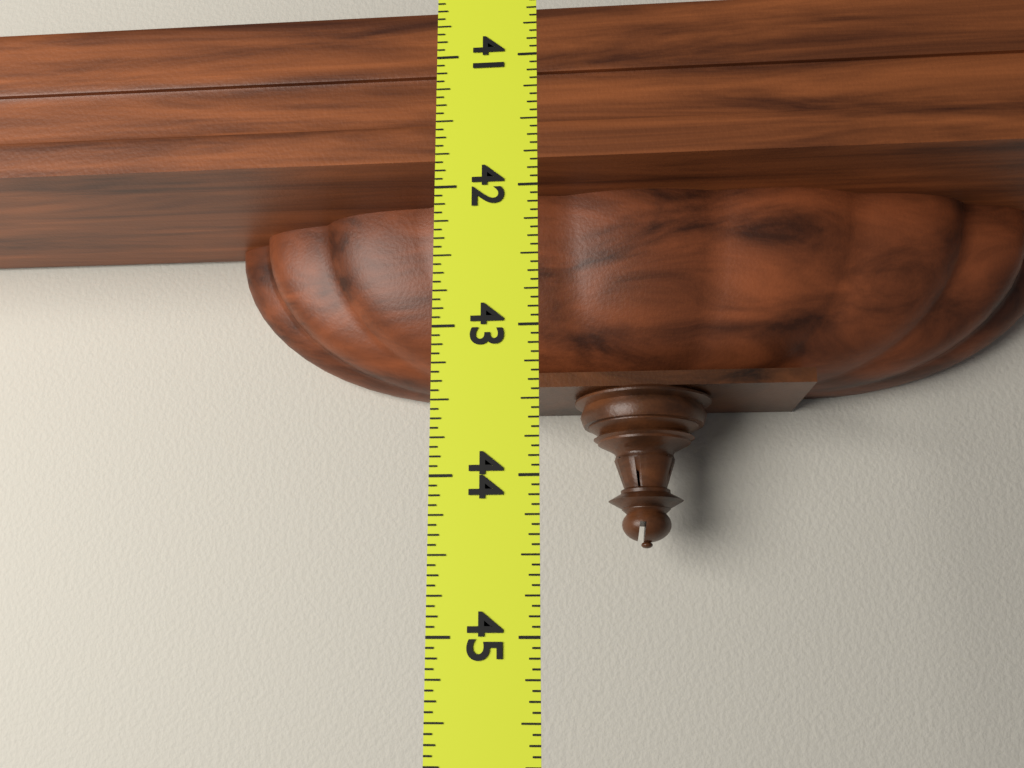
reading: 43.6250 (no unit)
